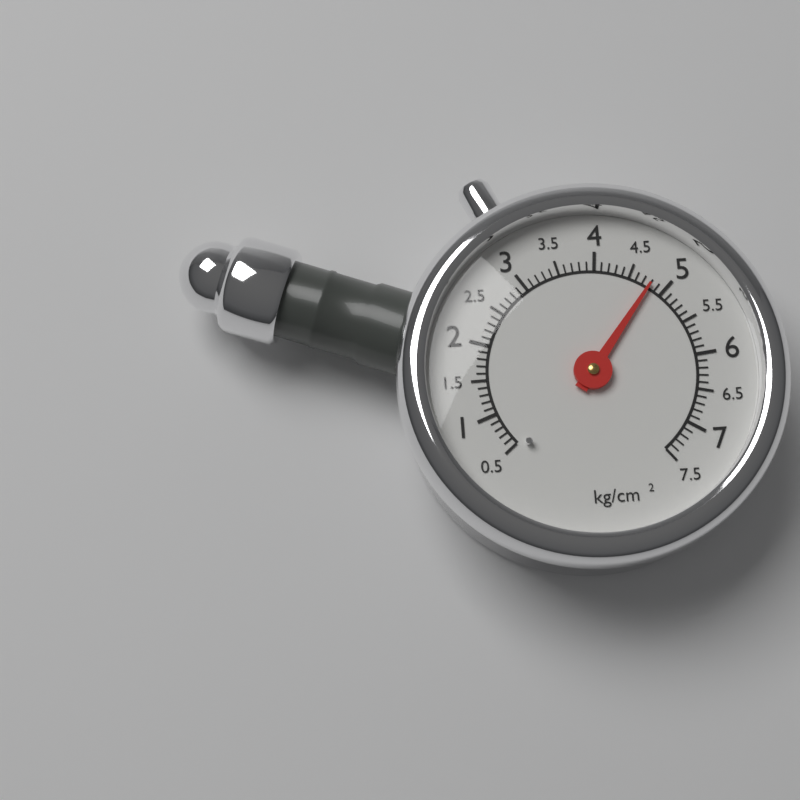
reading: 4.8 kg/cm²
